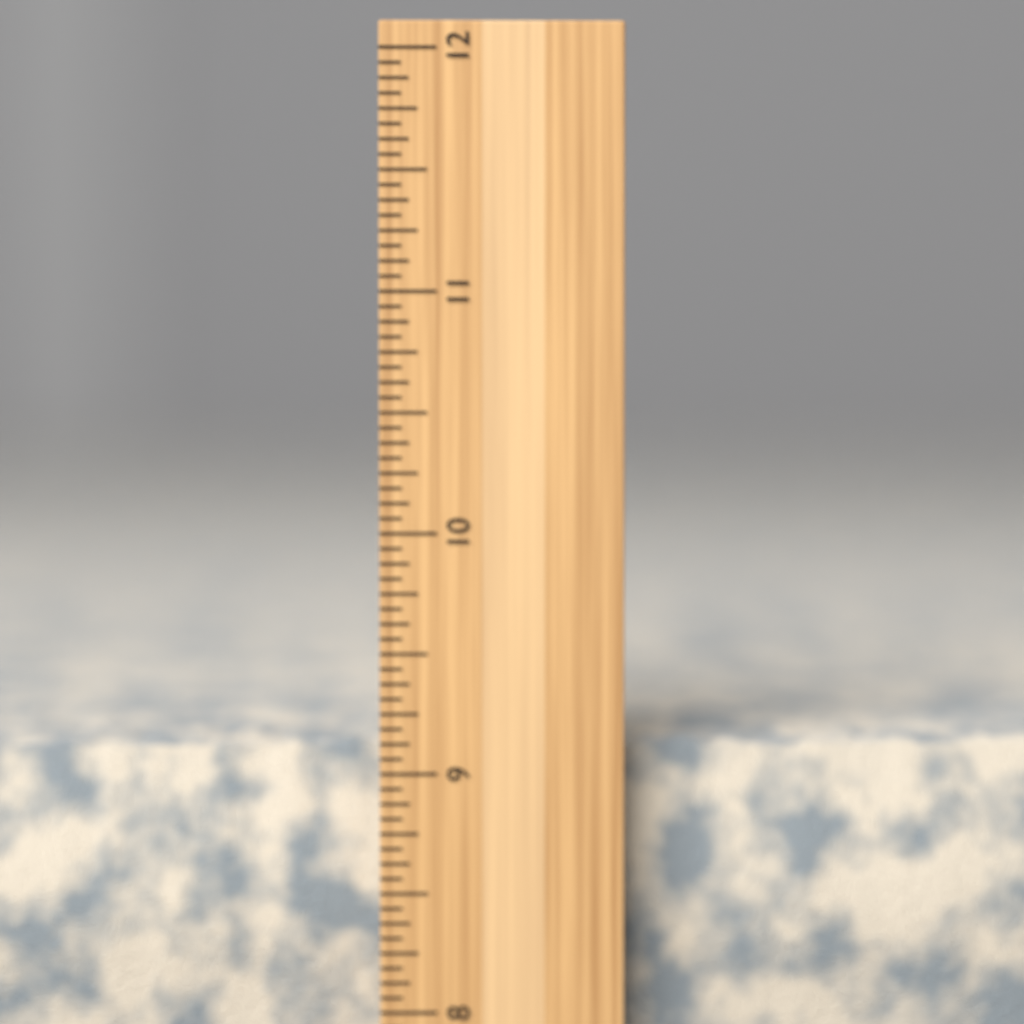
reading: 9.1250 inch
